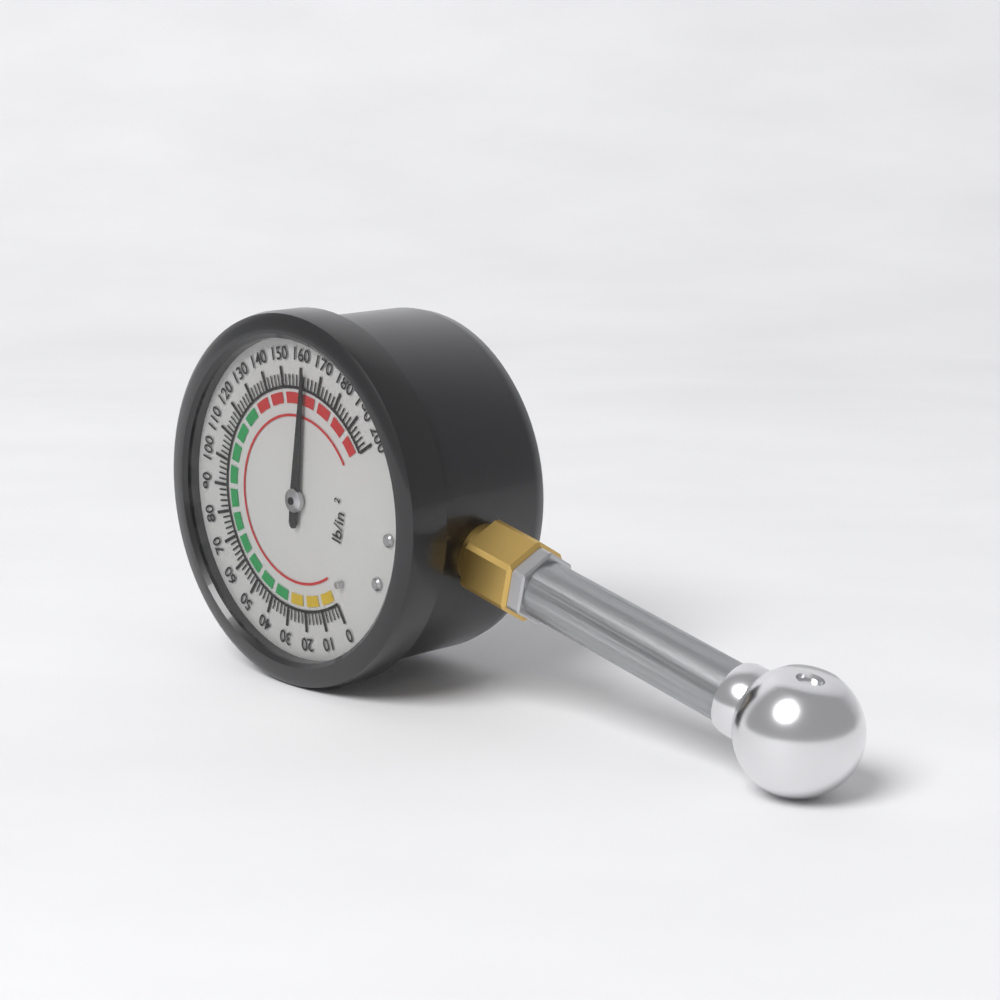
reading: 162 psi
